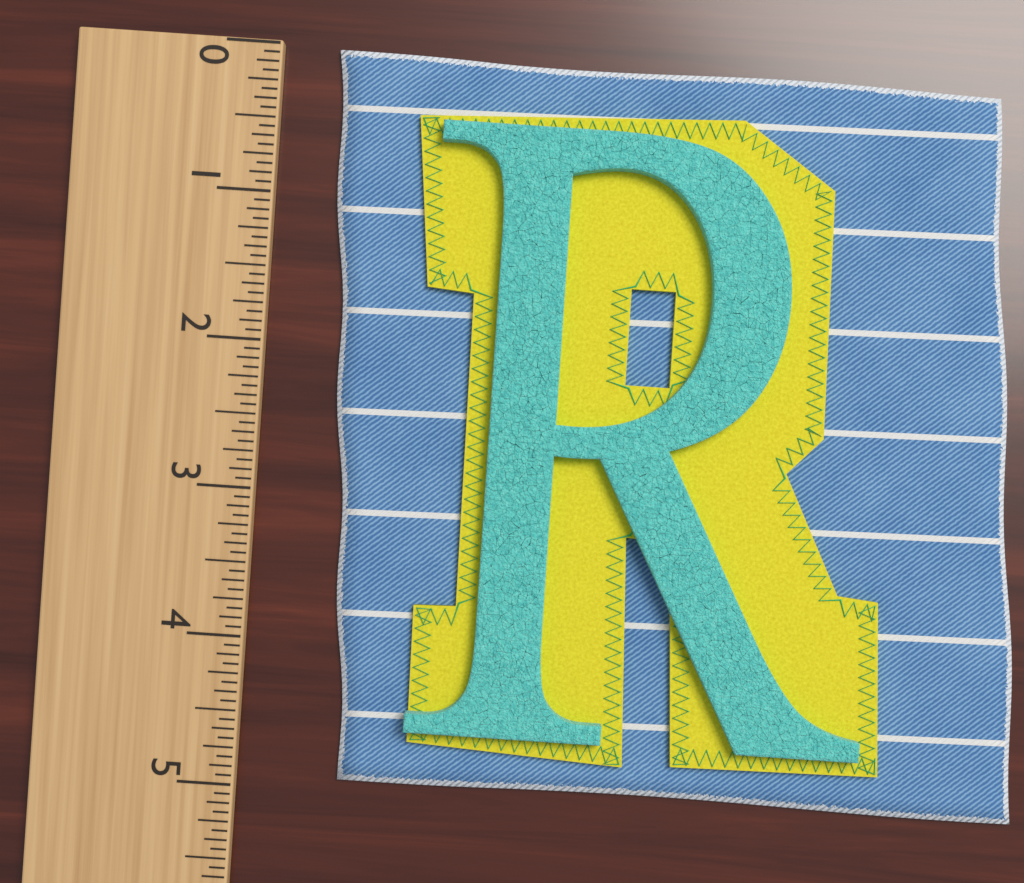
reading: 4.9375 (no unit)
